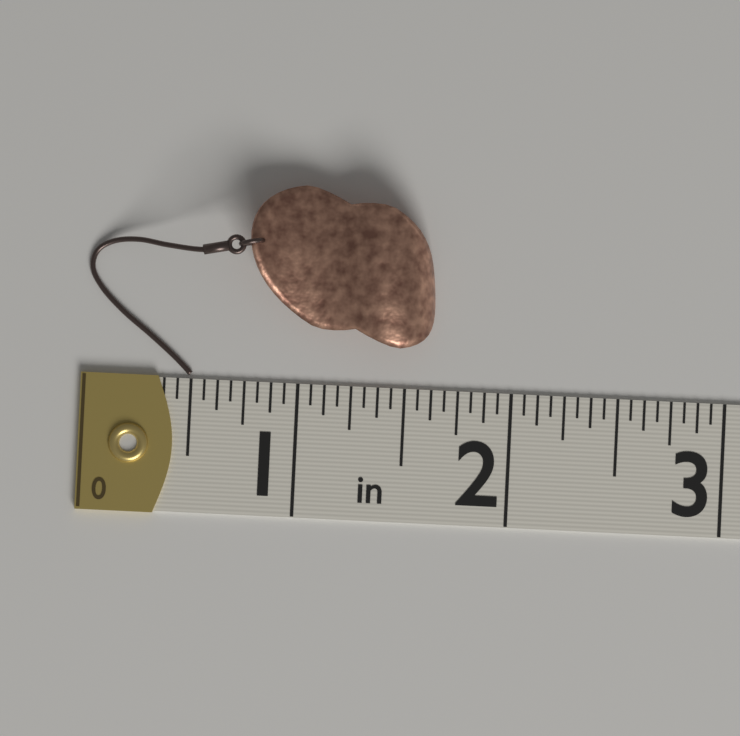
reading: 1.6250 in
